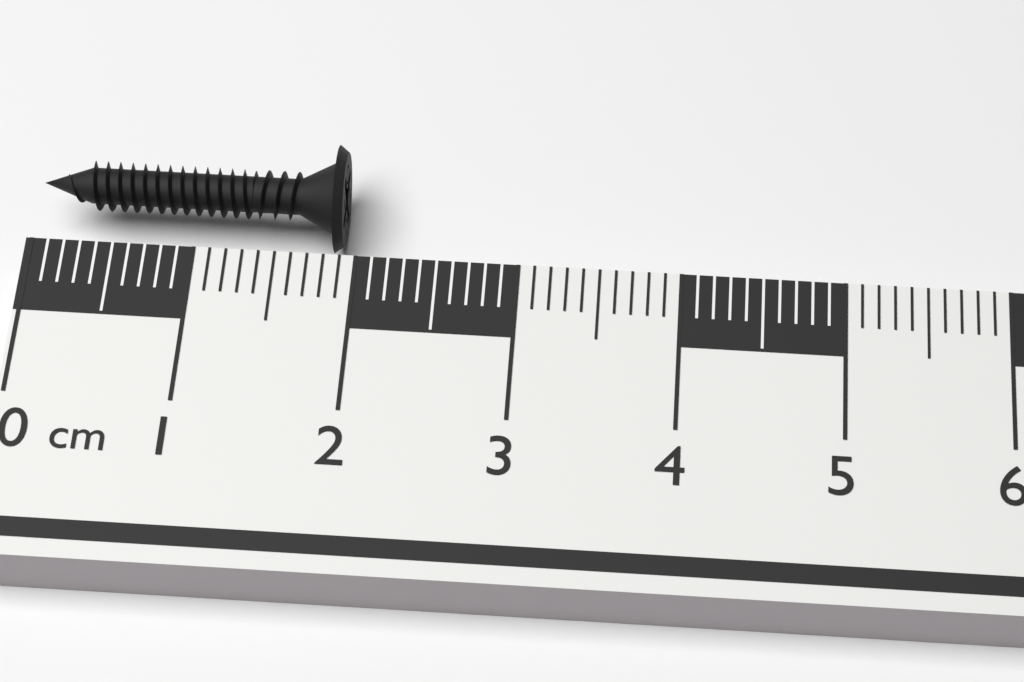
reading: 1.9 cm
